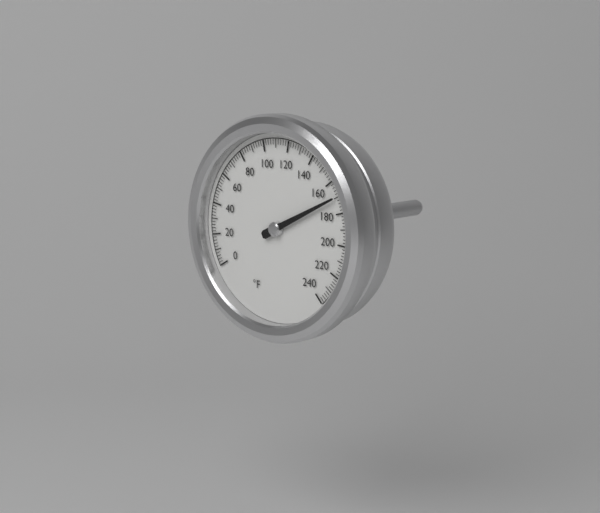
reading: 170 °F
